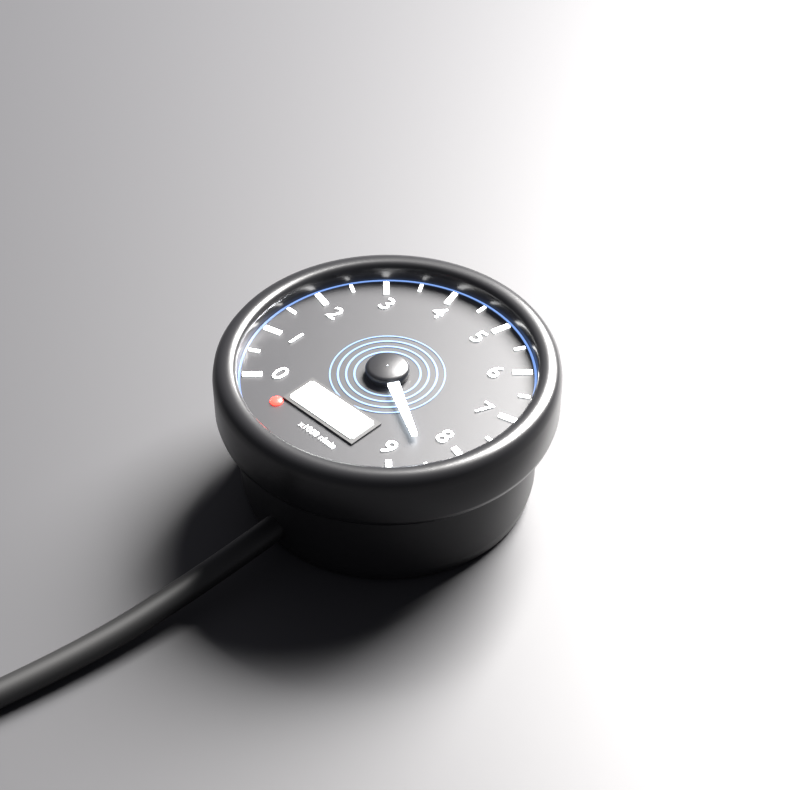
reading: 8.5 x1000 r/min
